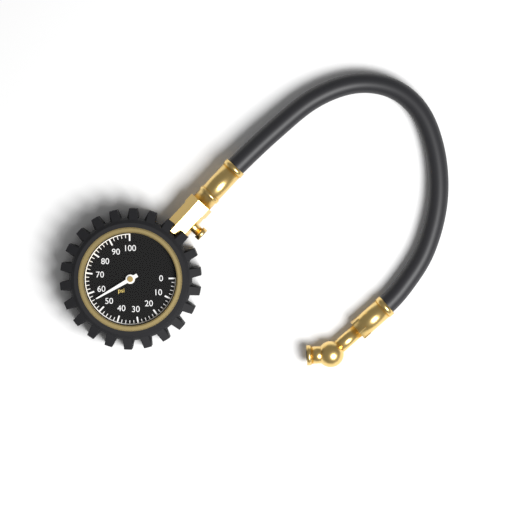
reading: 56 psi
